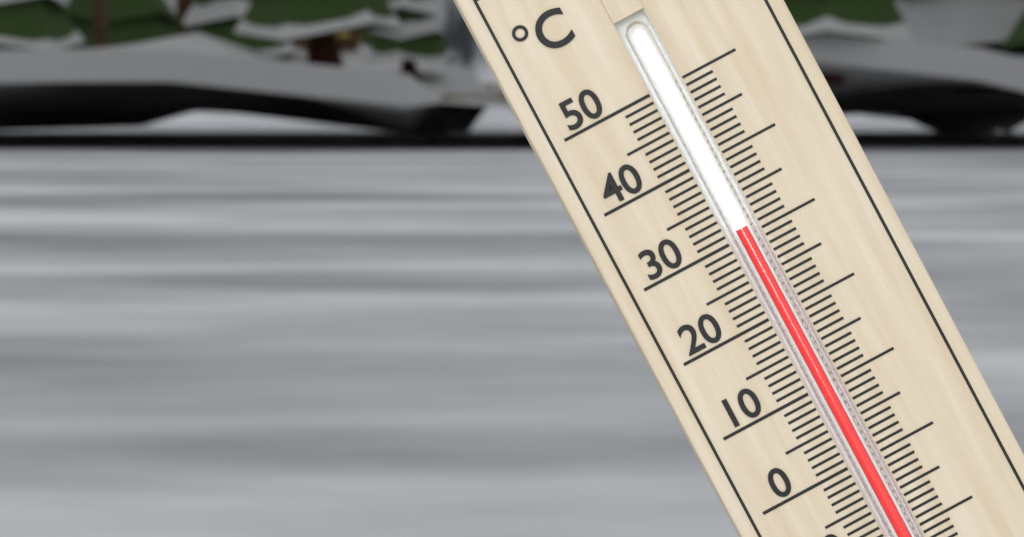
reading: 31 °C
